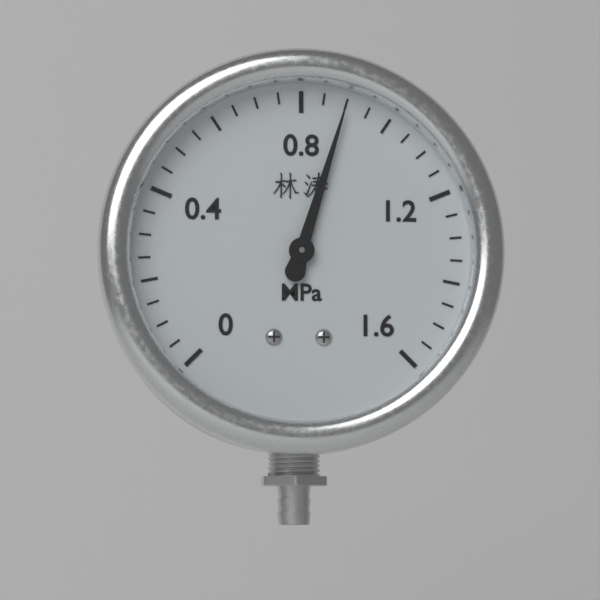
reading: 0.90 MPa
